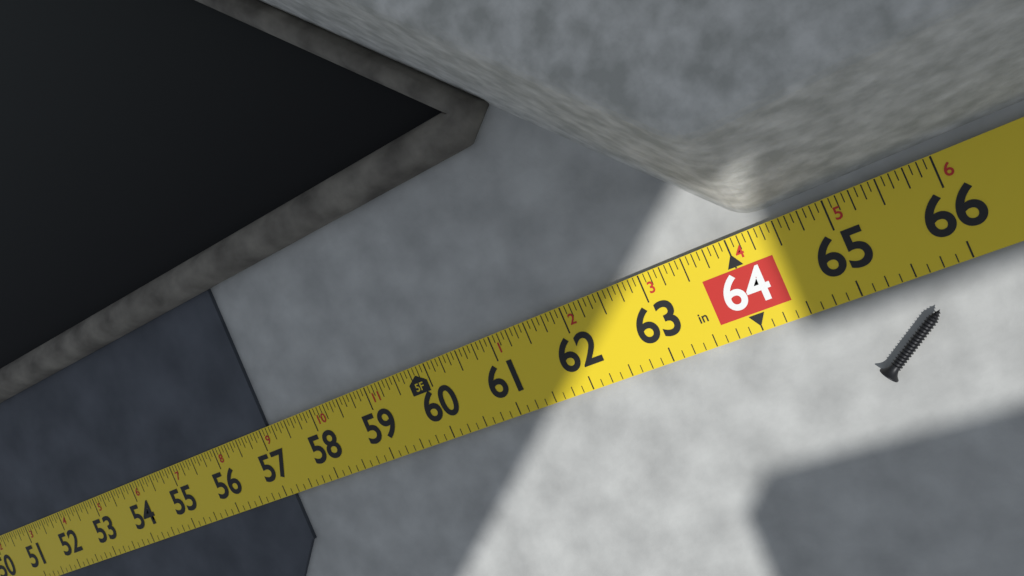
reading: 57.1250 in
